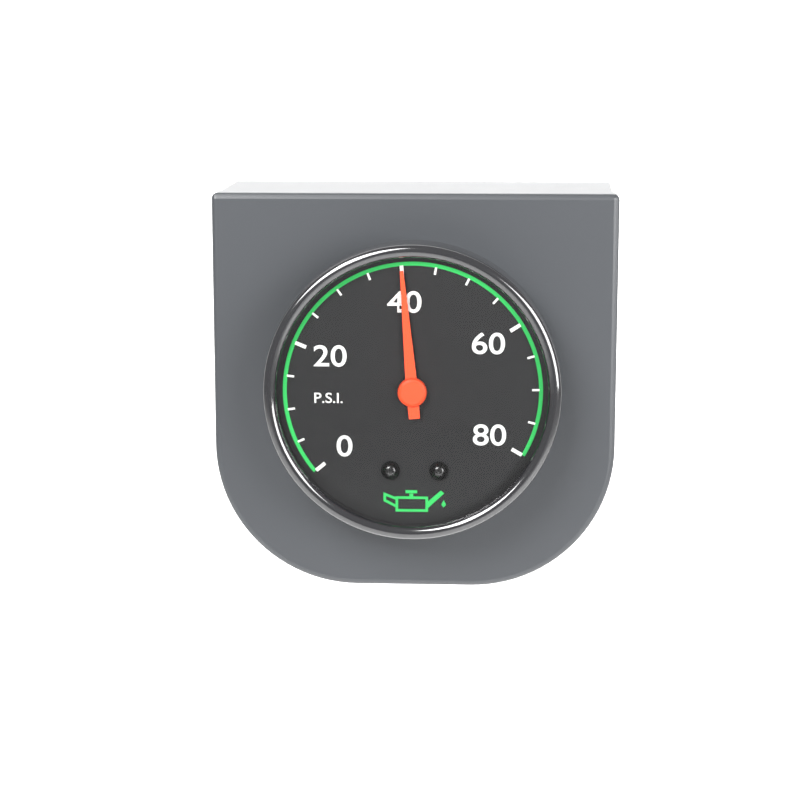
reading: 40 psi
